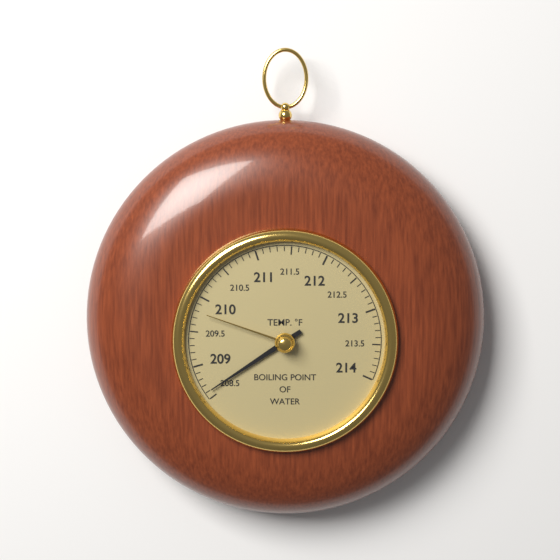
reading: 208.6 °F
